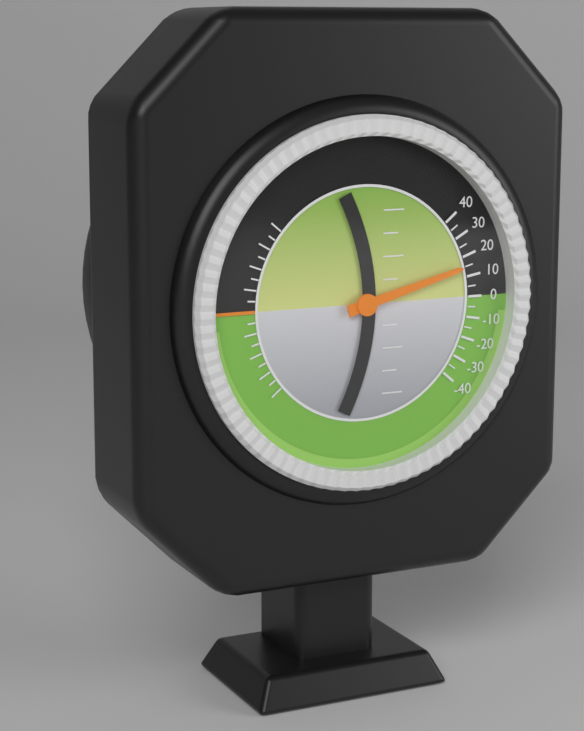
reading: 15 (no unit)
